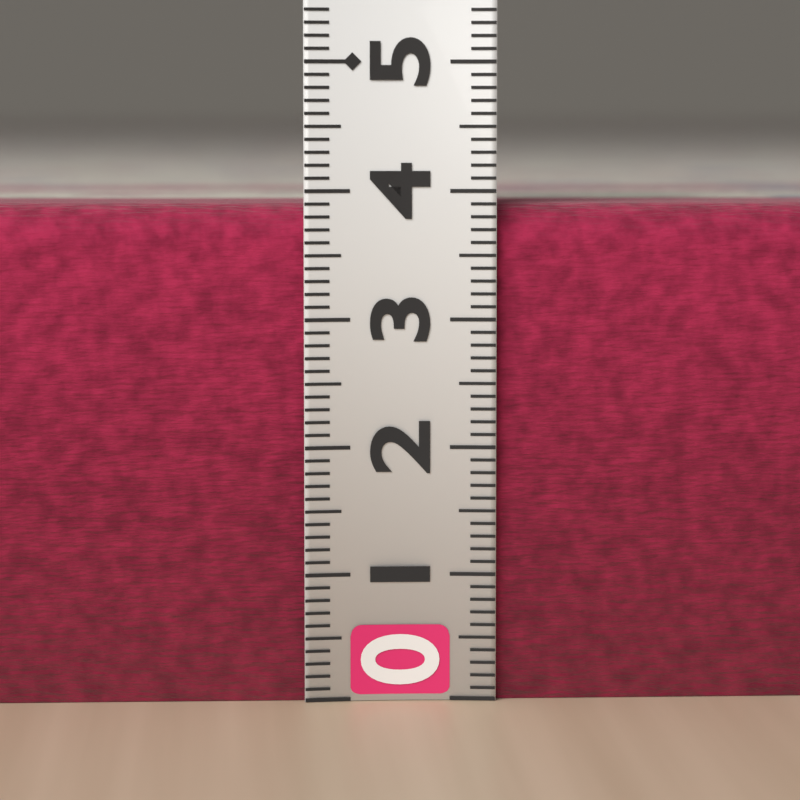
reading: 3.9 (no unit)
